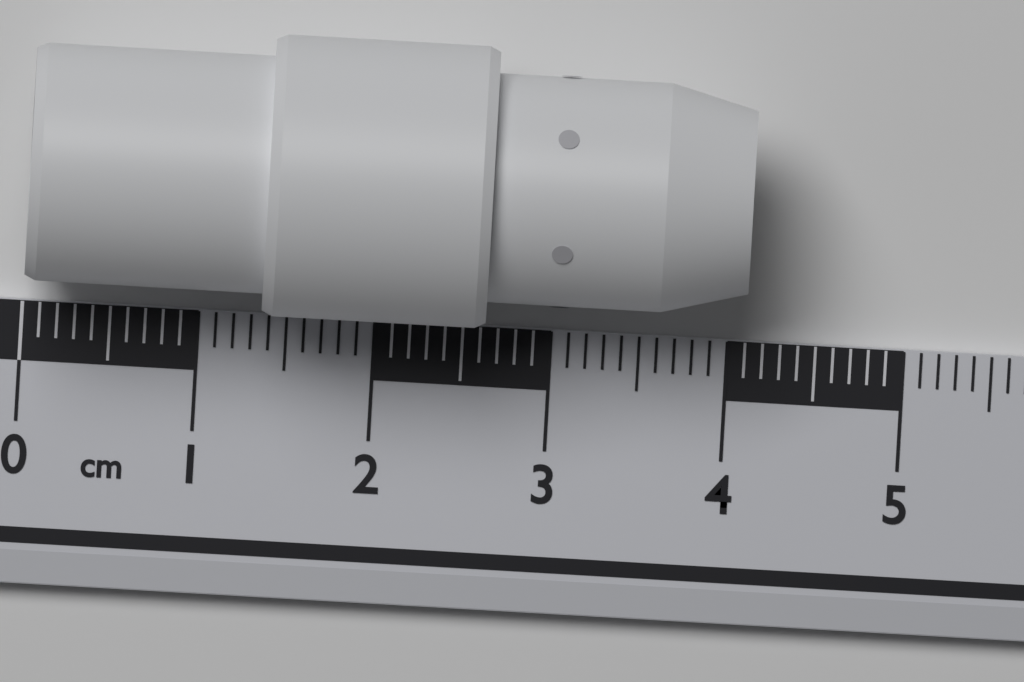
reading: 4.1 cm
